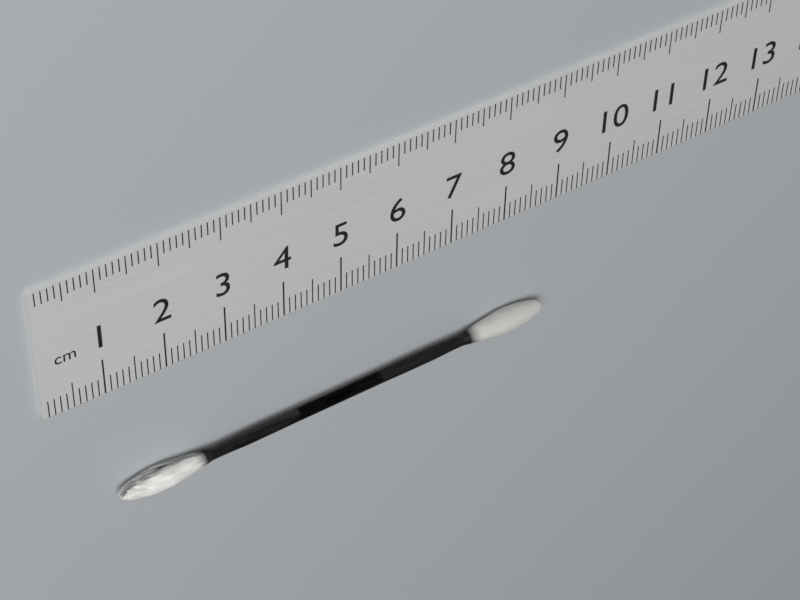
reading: 8.8 cm
